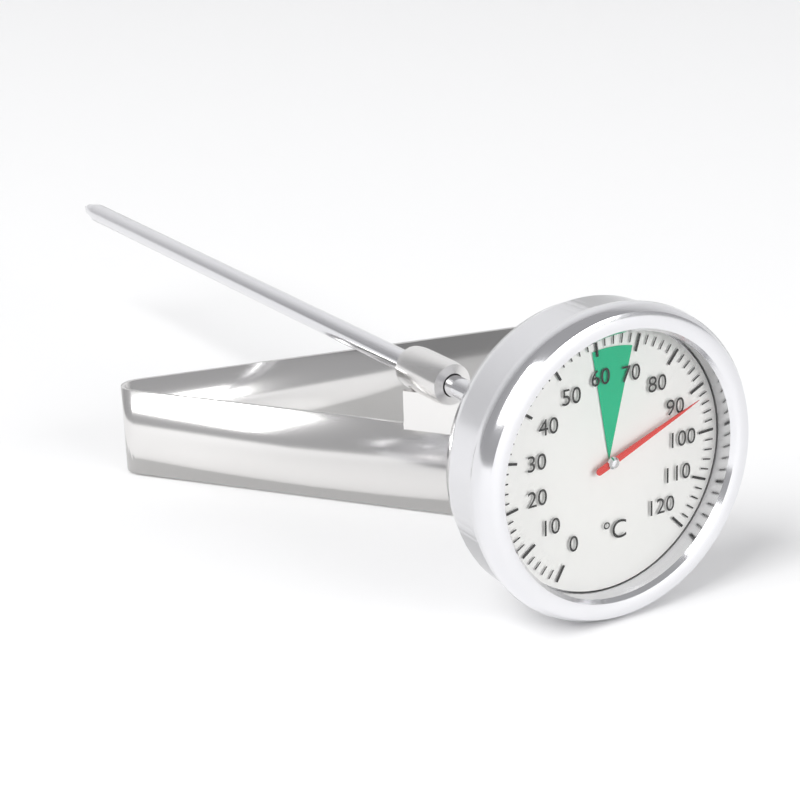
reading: 92 °C
